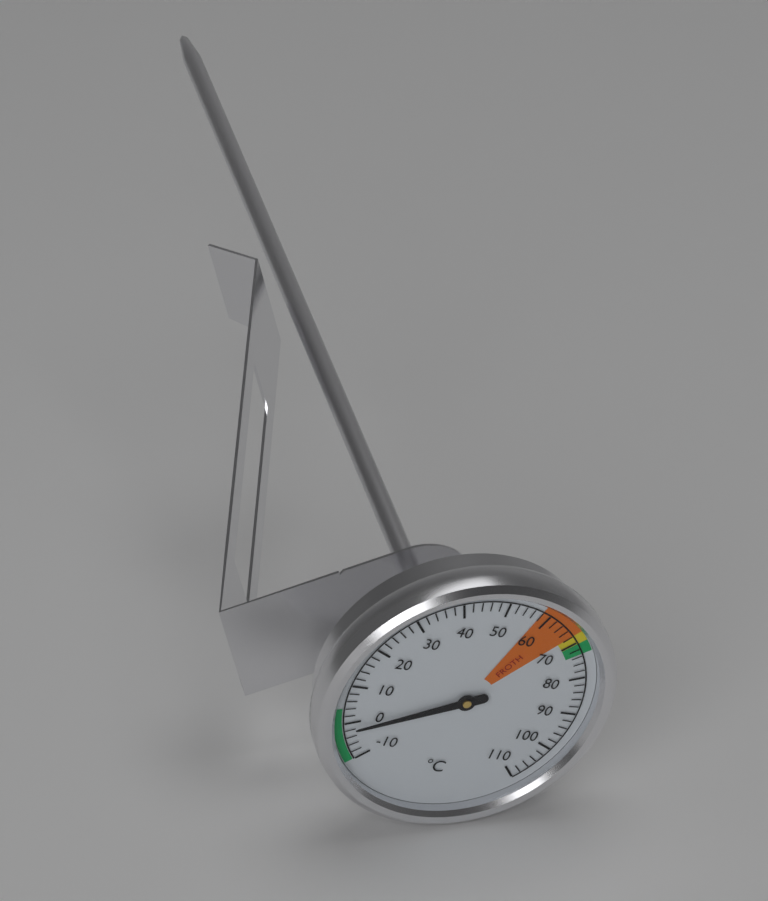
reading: -2 °C
